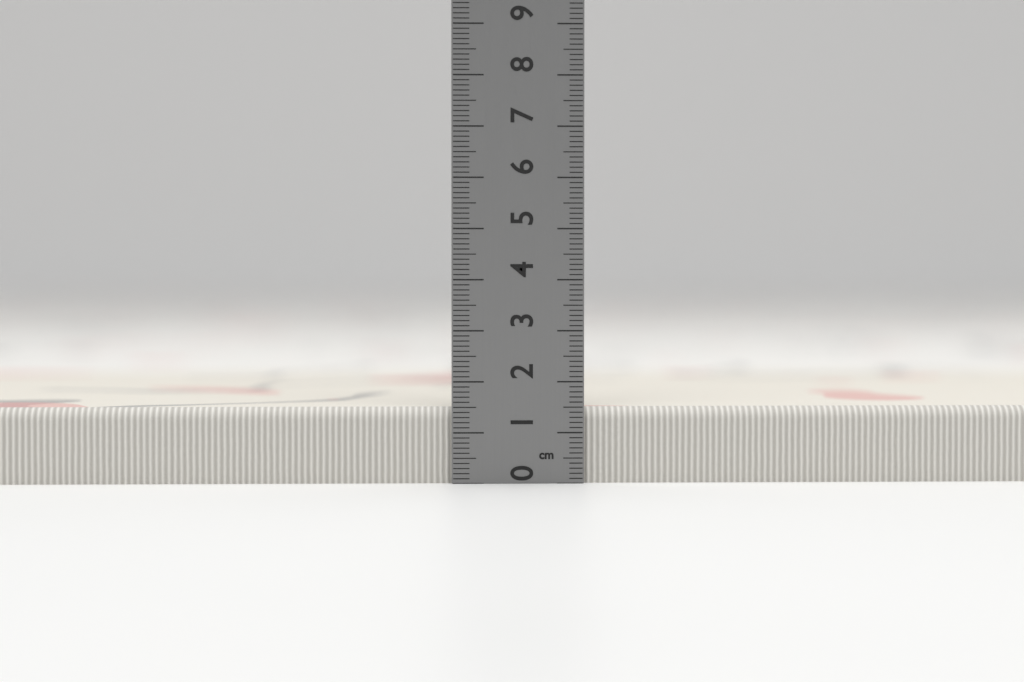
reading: 1.5 cm
